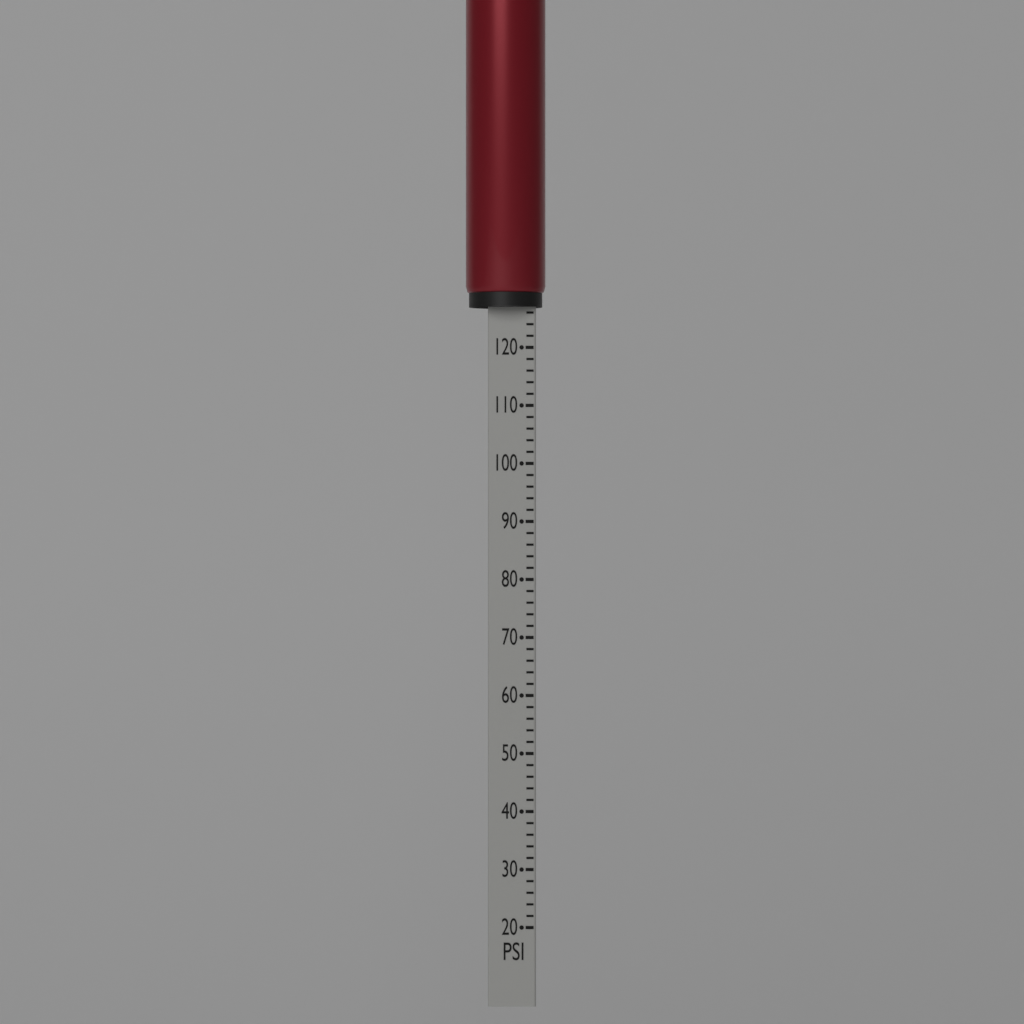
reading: 127 PSI
